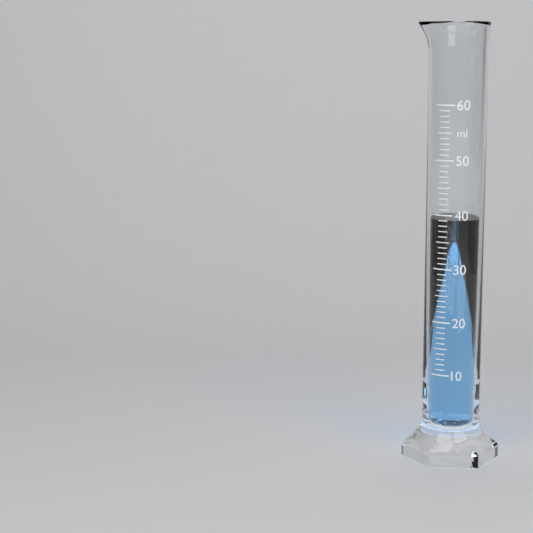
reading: 39 ml
